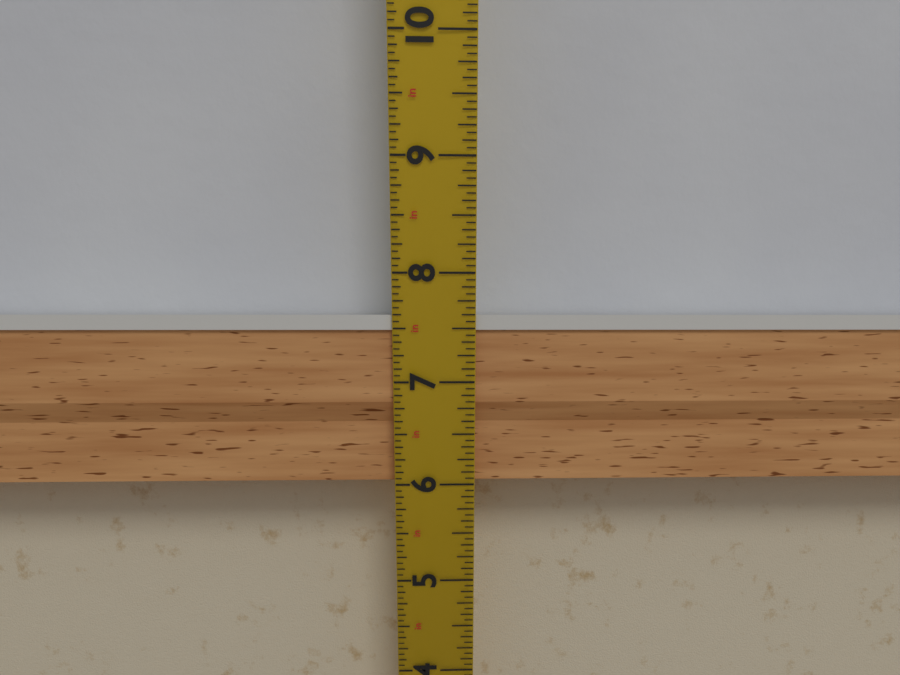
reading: 7.6250 in
